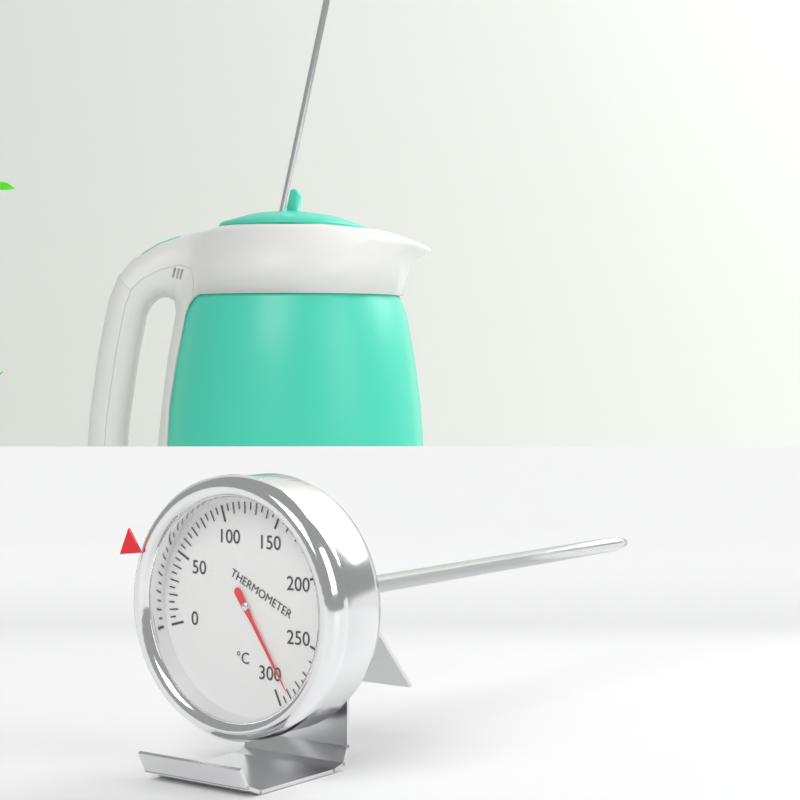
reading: 290 °C
